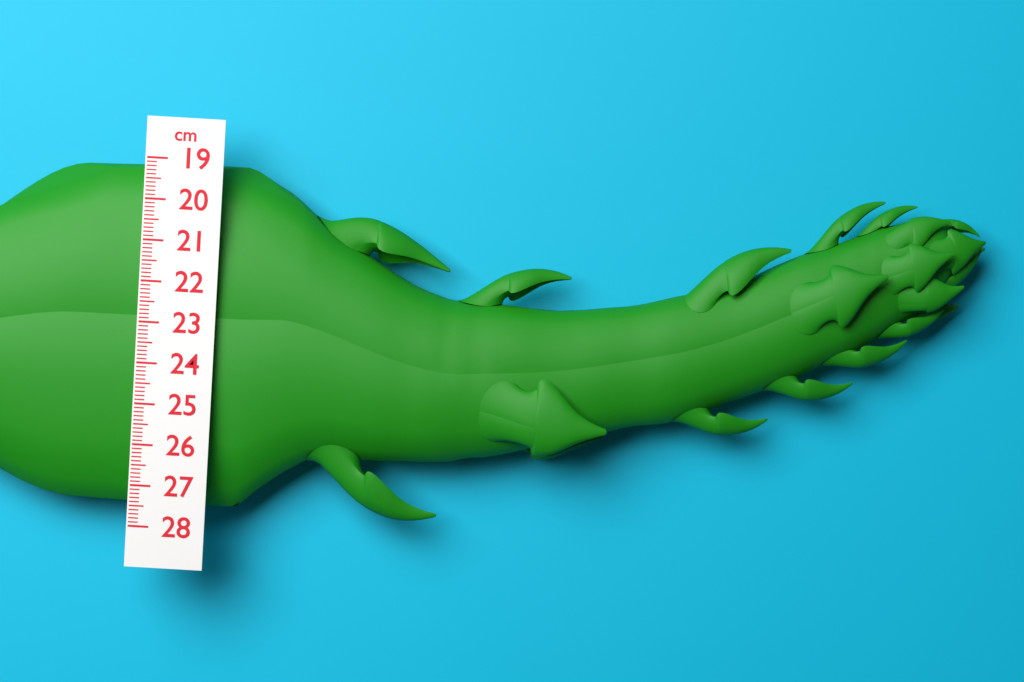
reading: 27.6 cm
